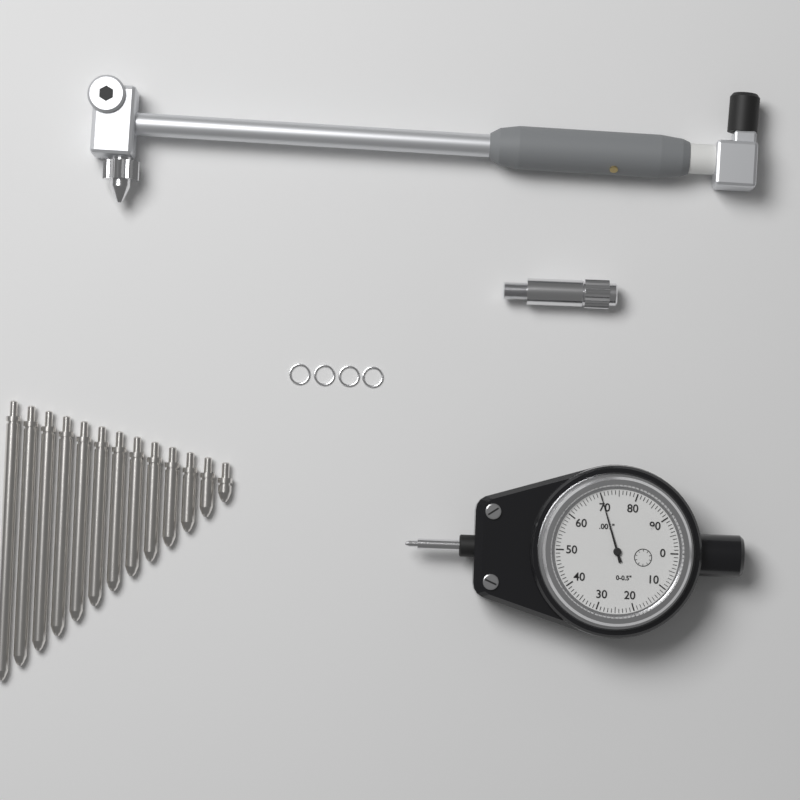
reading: 0.070 in
